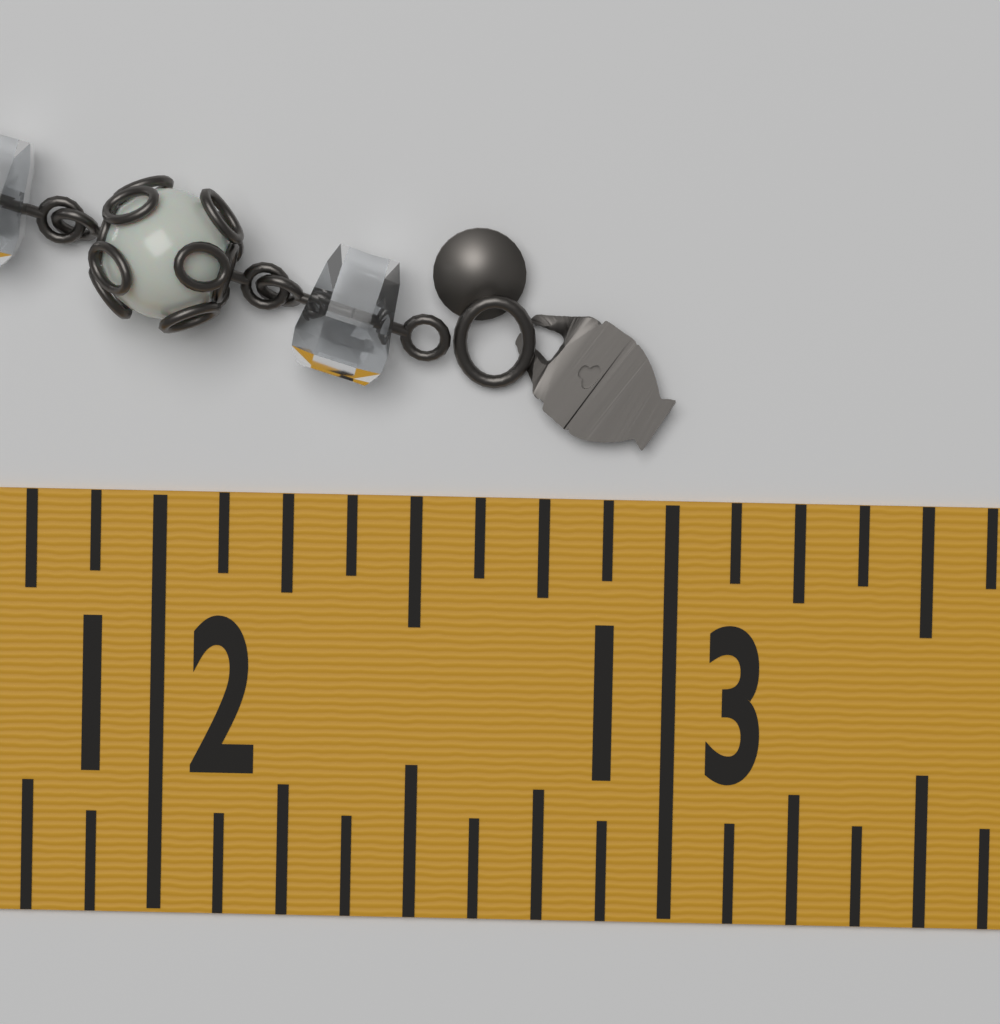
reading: 13.000 in
